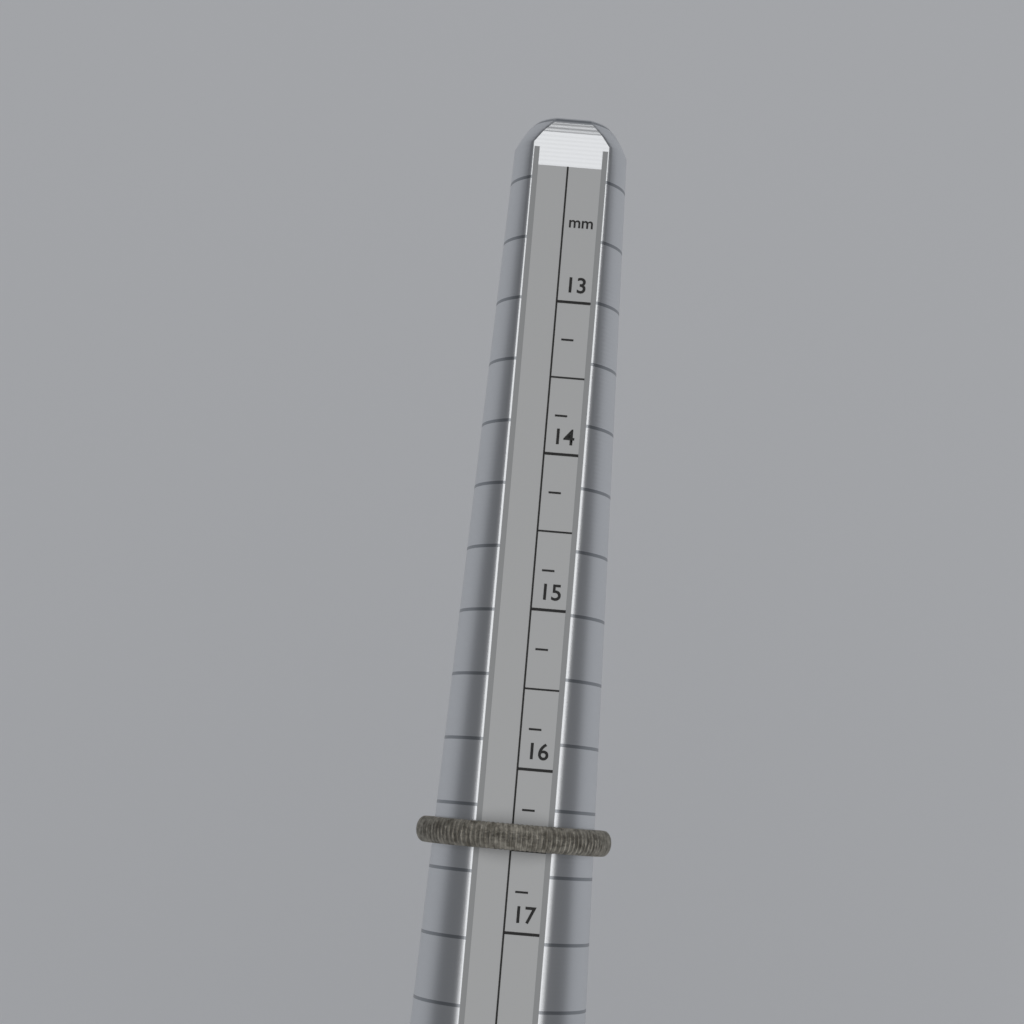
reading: 16.50 mm
